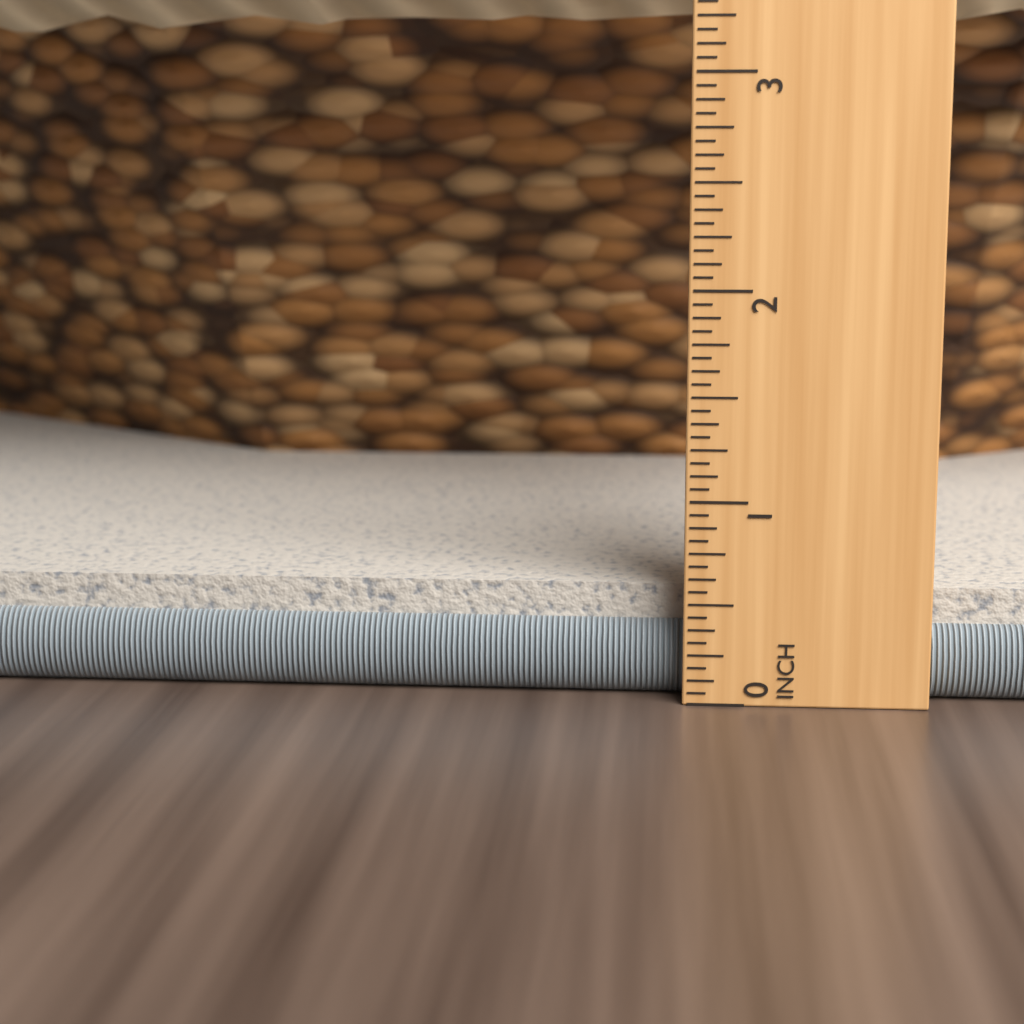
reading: 0.5625 in
